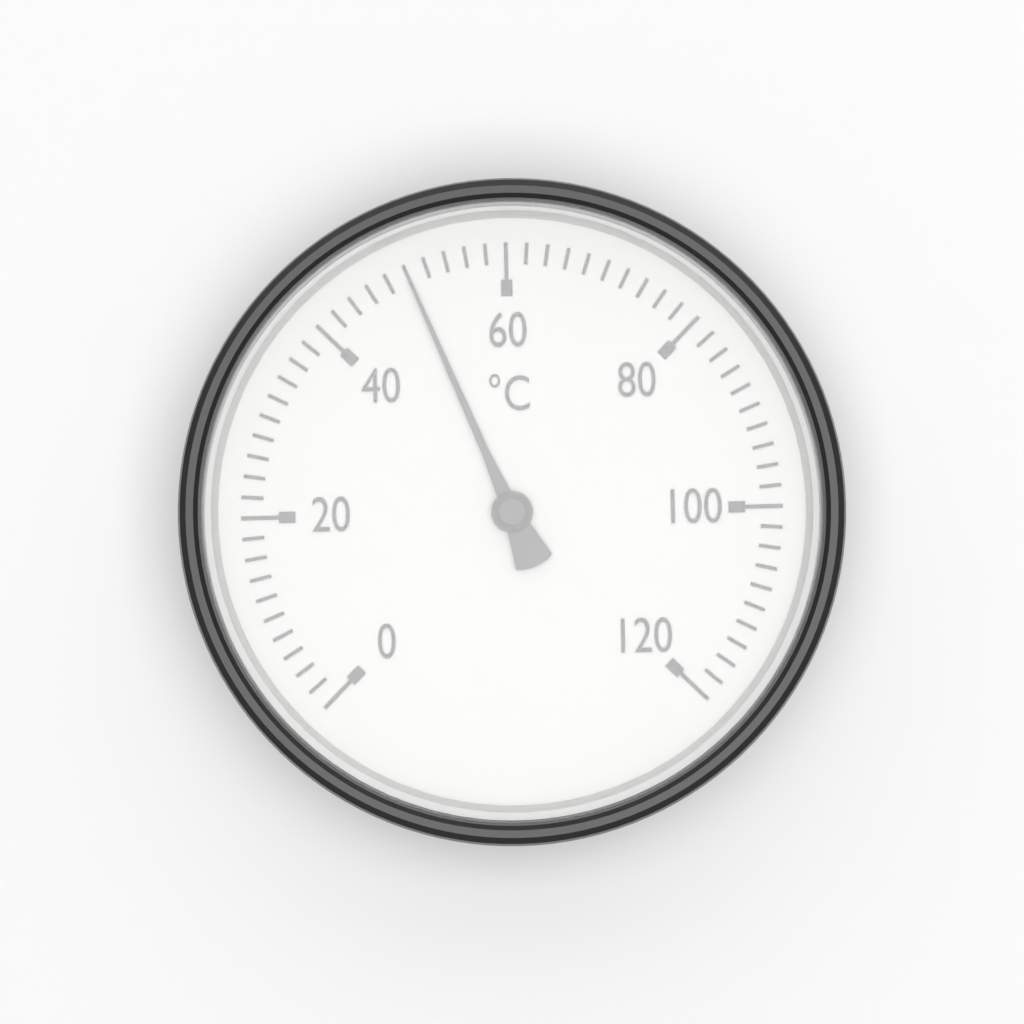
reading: 50 °C
